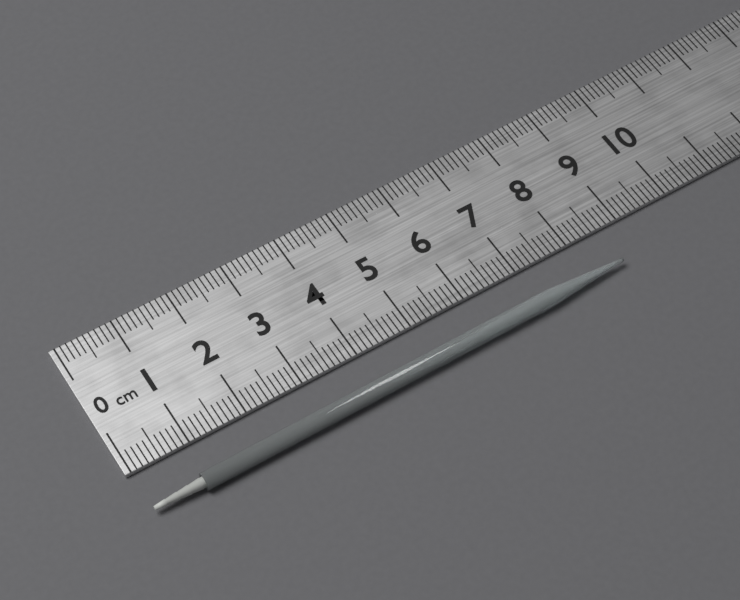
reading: 8.6 cm
